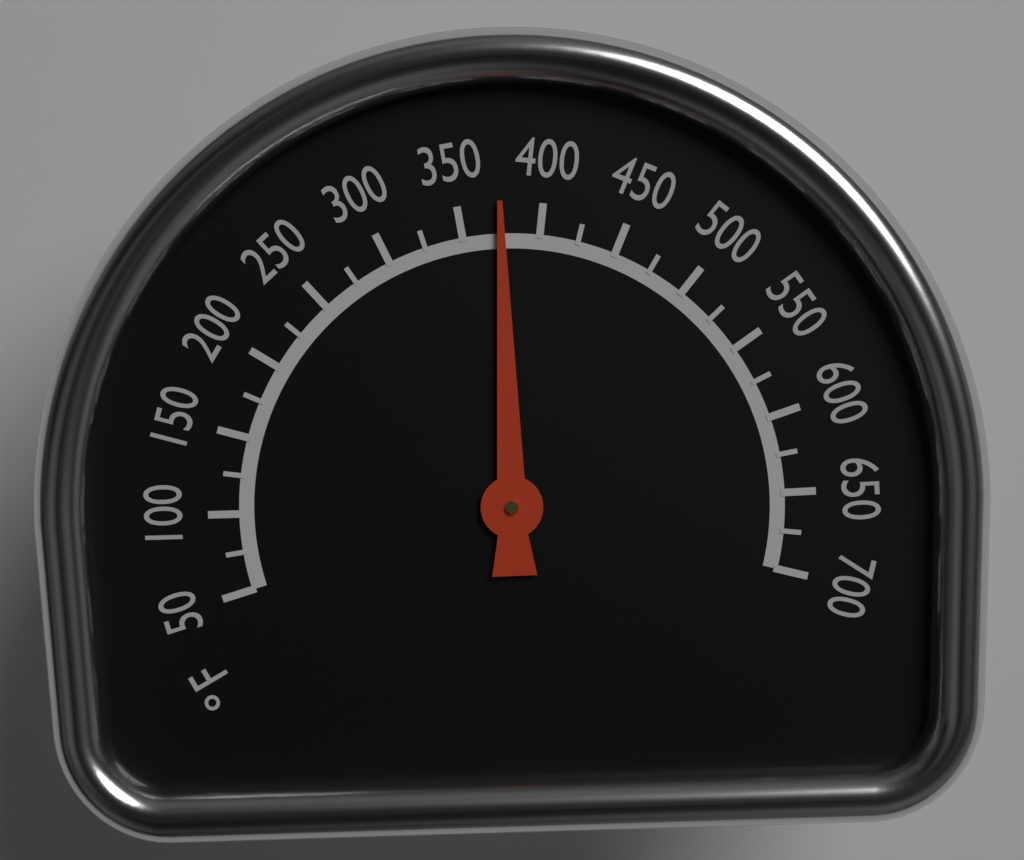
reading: 375 °F
